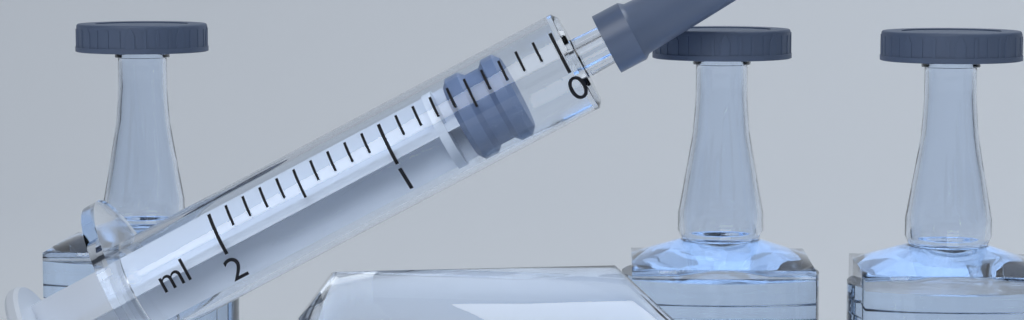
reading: 0.3 ml
